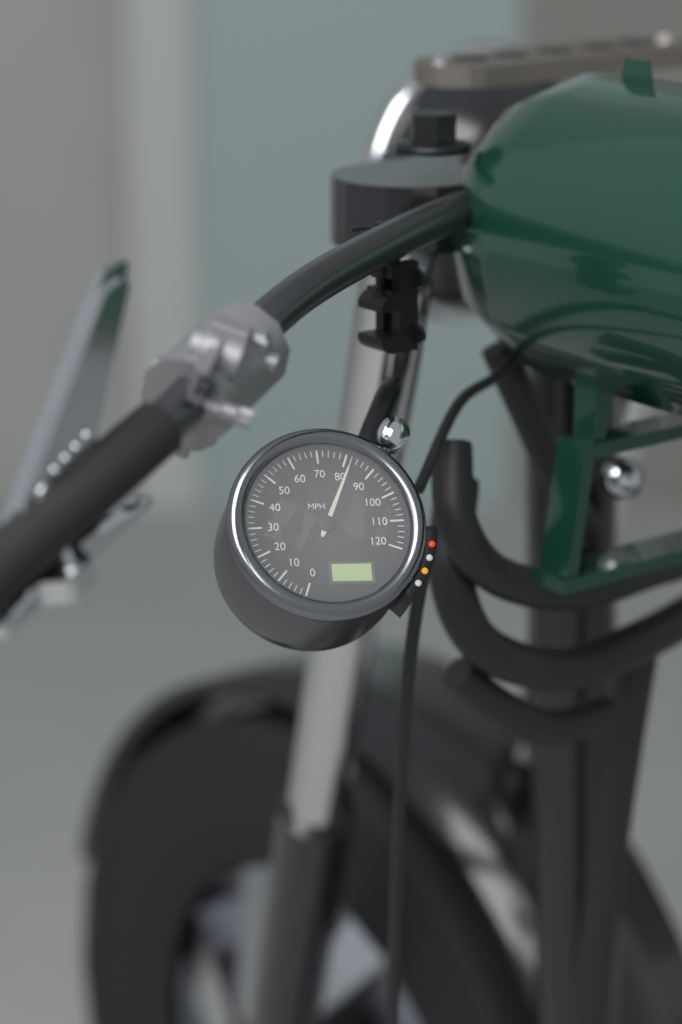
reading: 82 MPH
